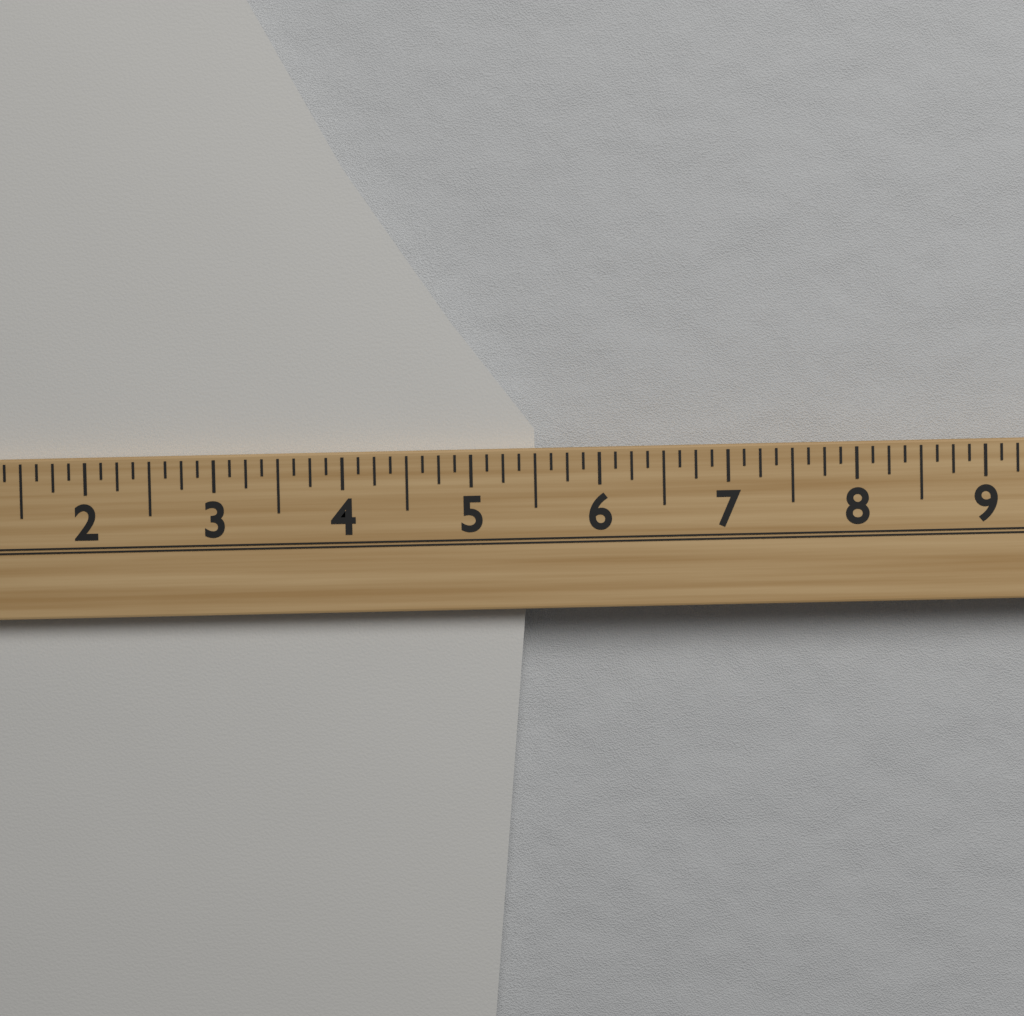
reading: 5.500 (no unit)
